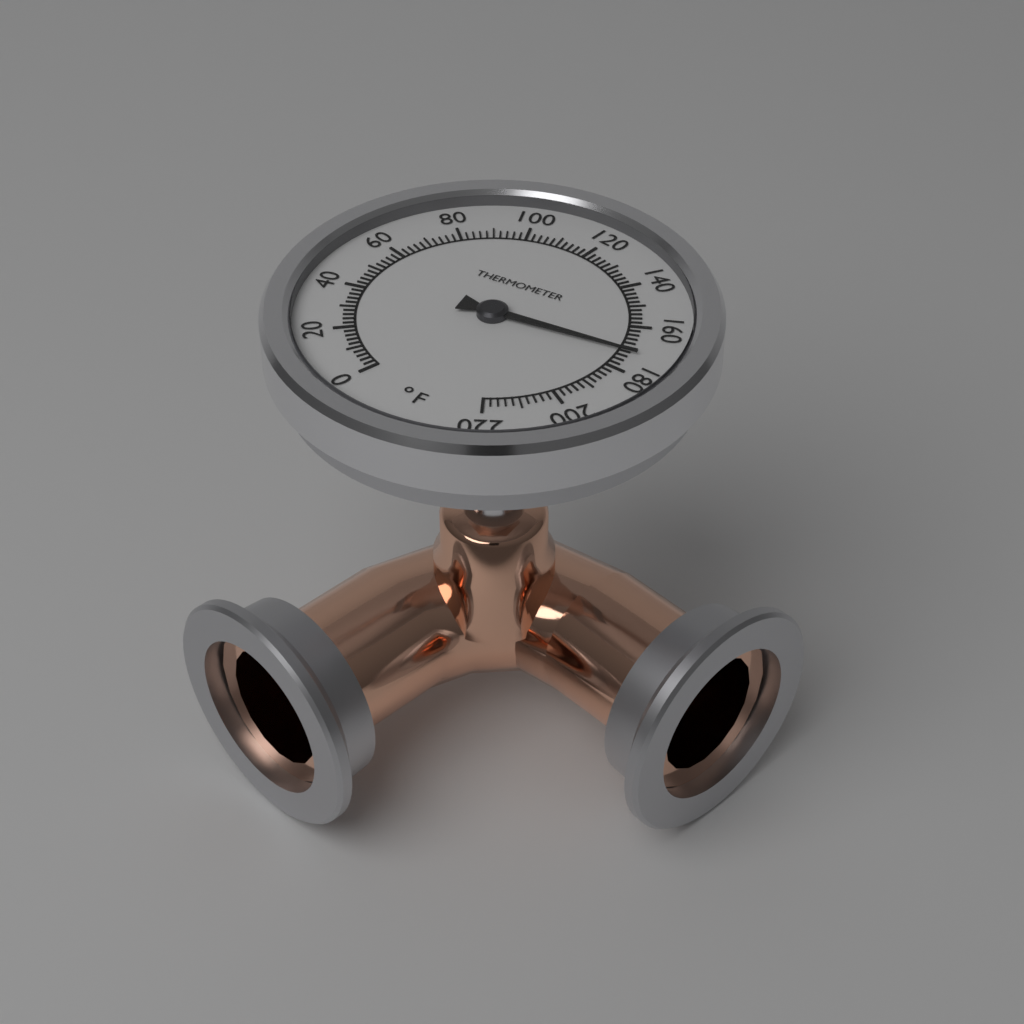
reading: 172 °F
